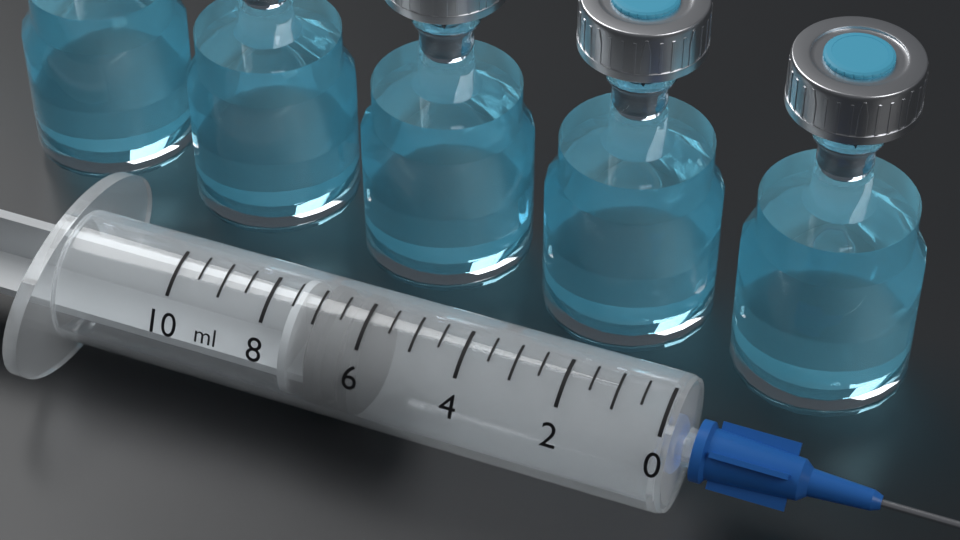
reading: 6.0 ml
